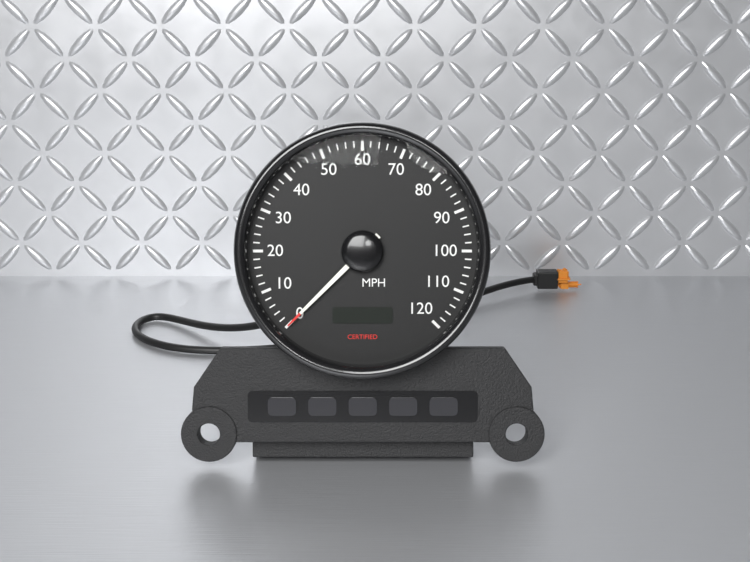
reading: 0 MPH
